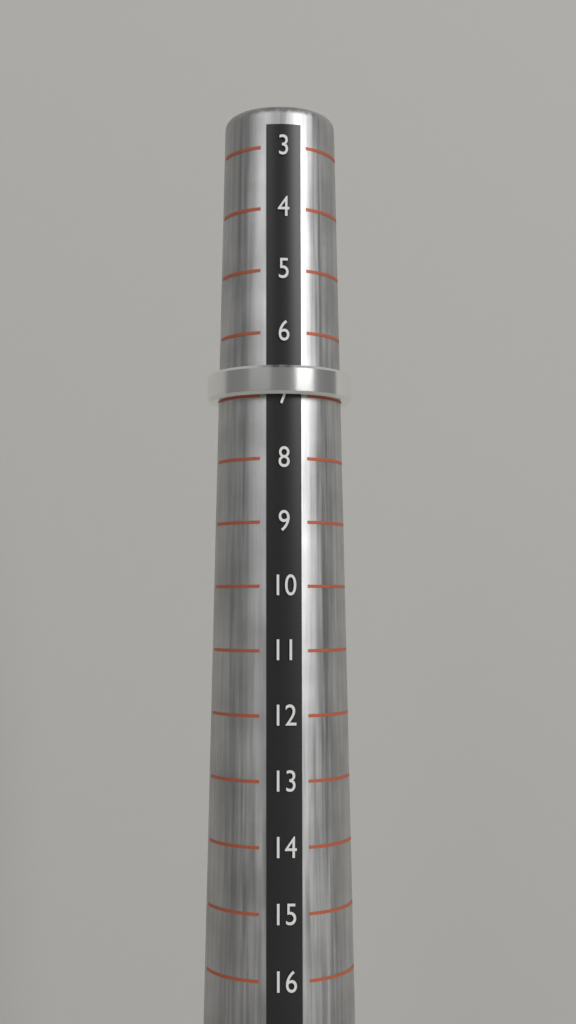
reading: 7 (no unit)
